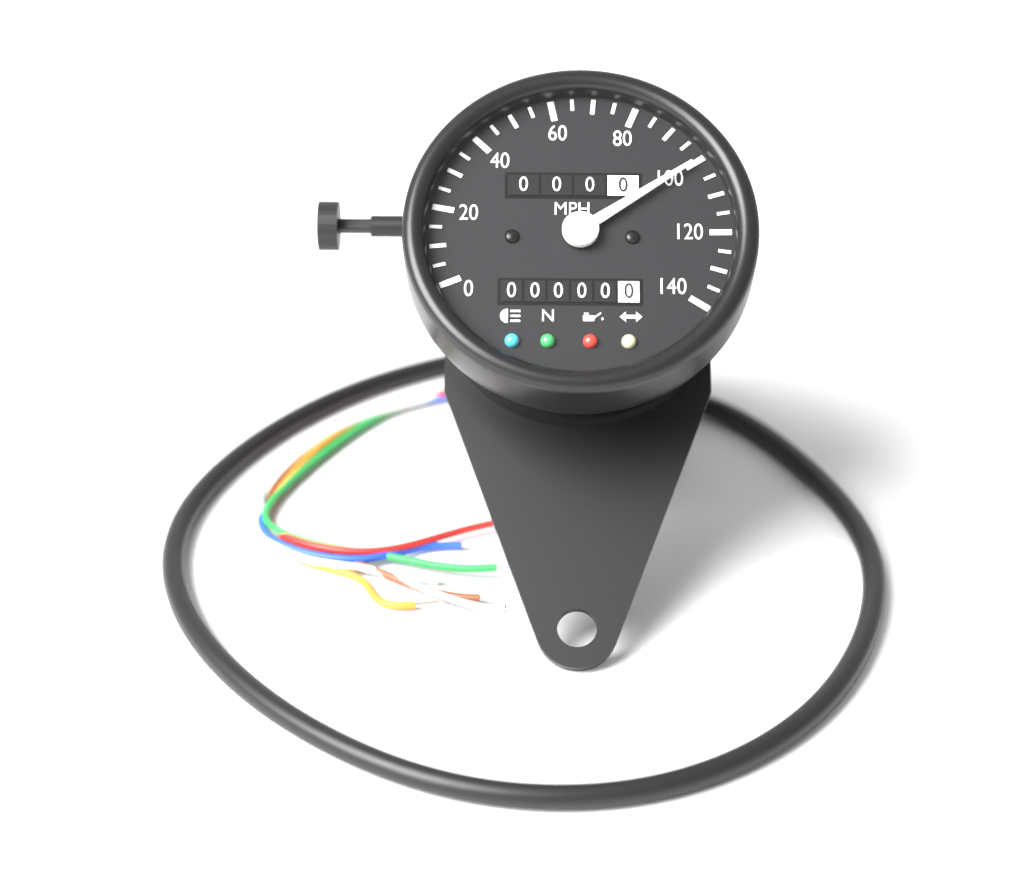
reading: 100 mph
